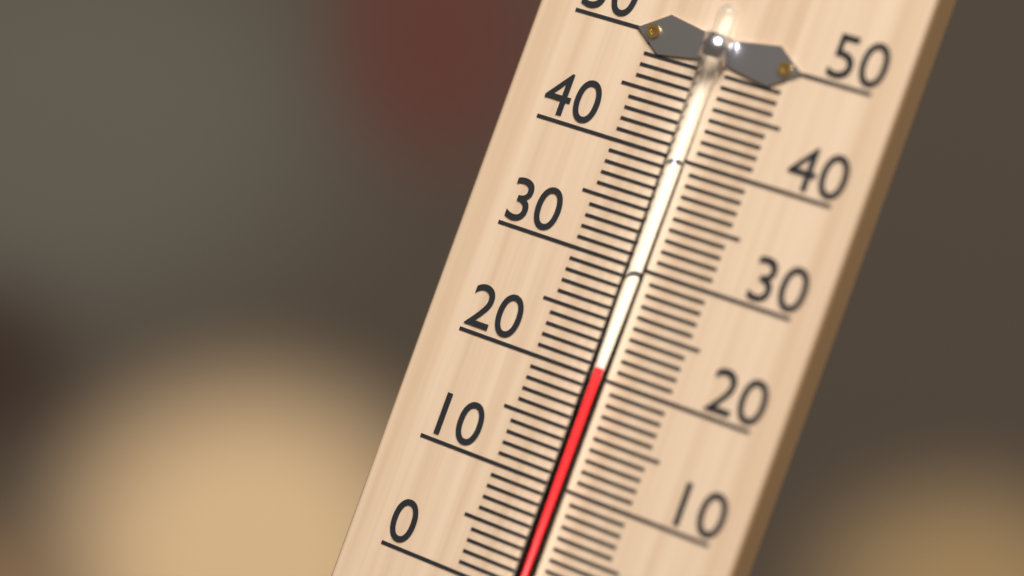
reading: 21 °C
